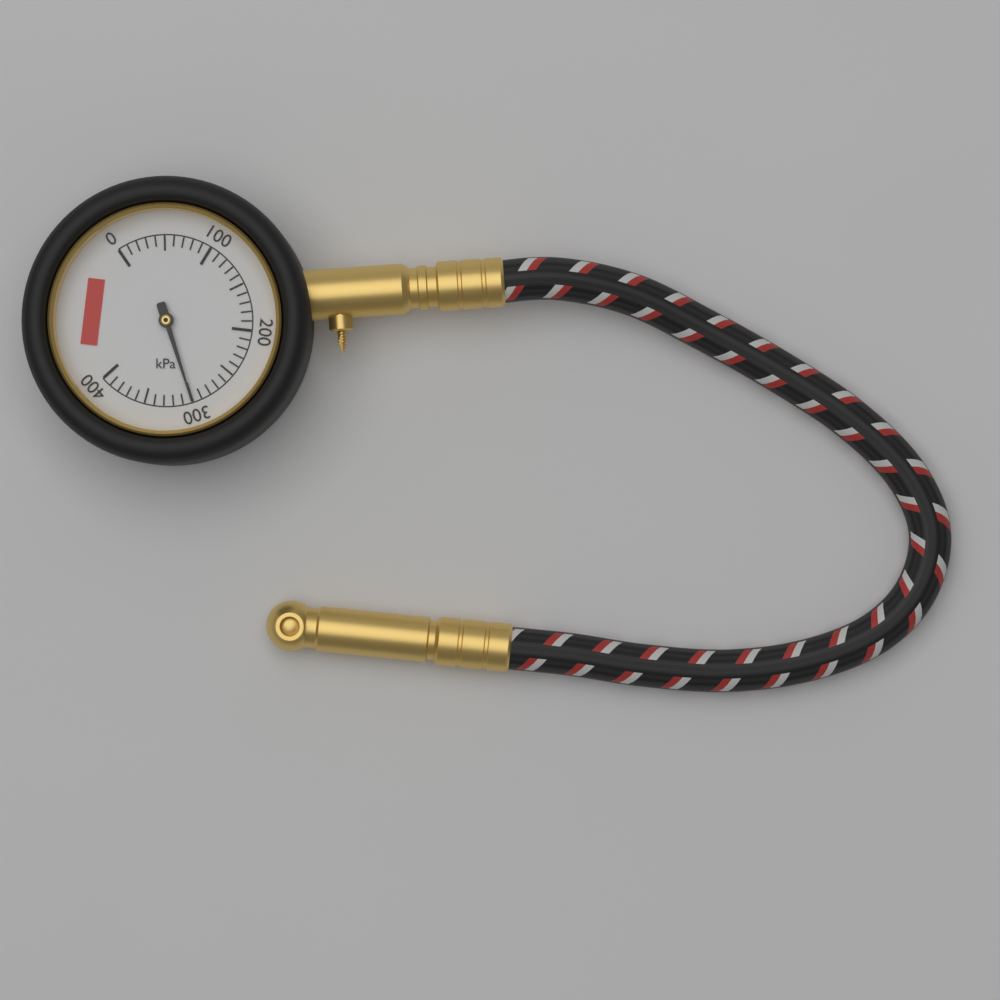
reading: 300 kPa
